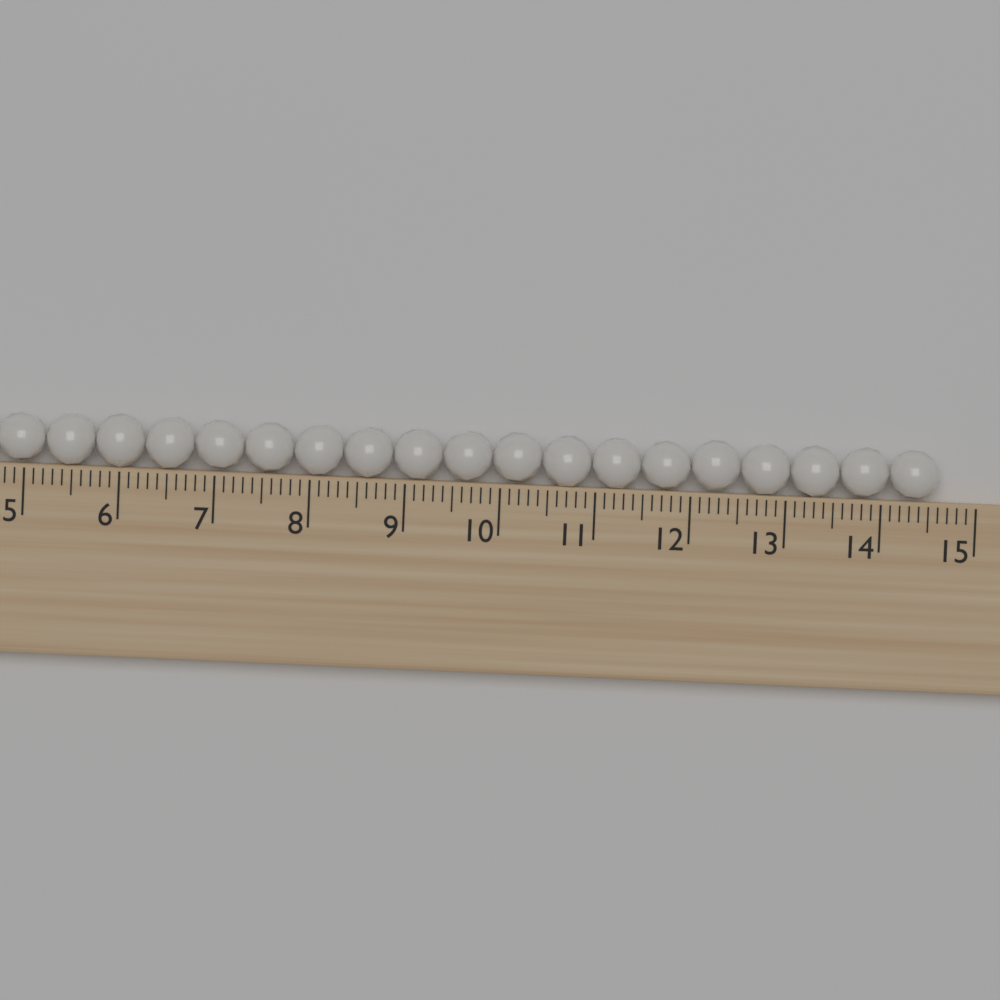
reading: 14.6 (no unit)
